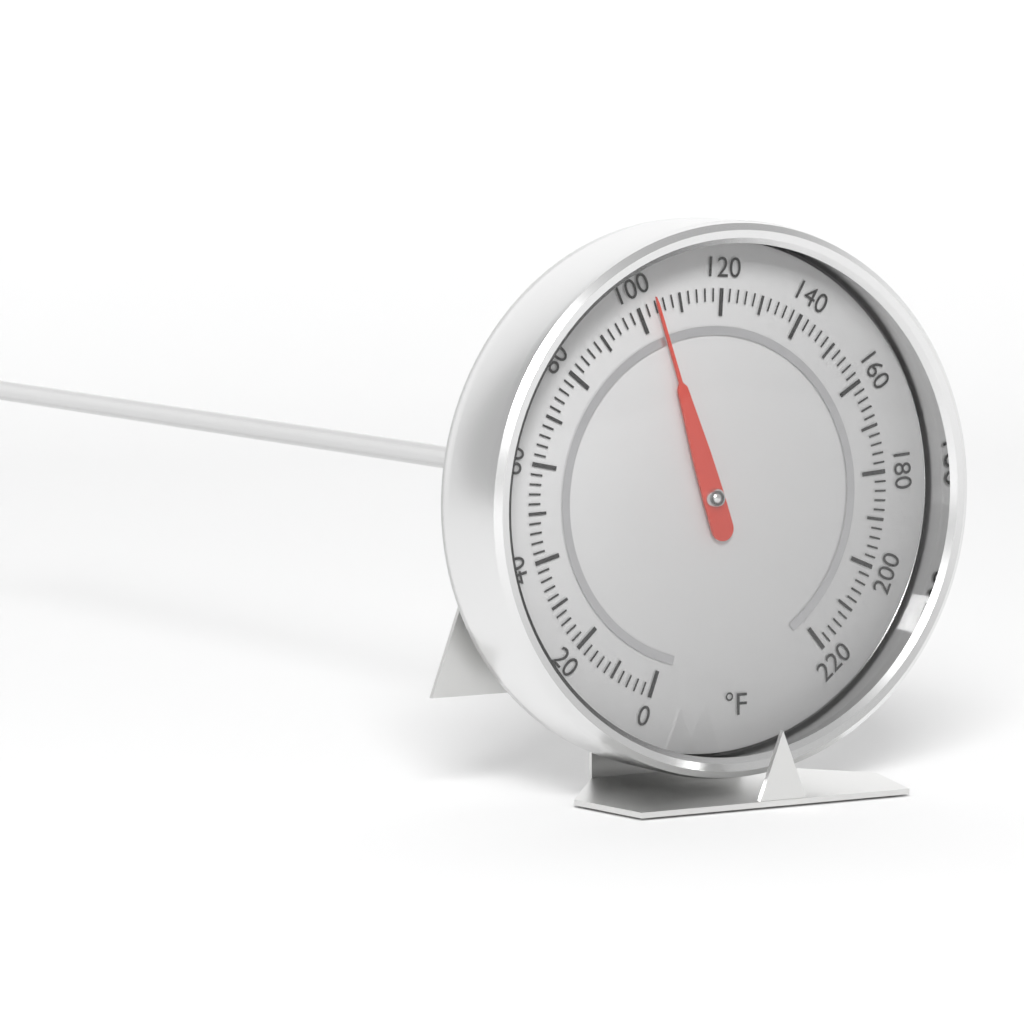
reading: 104 °F
